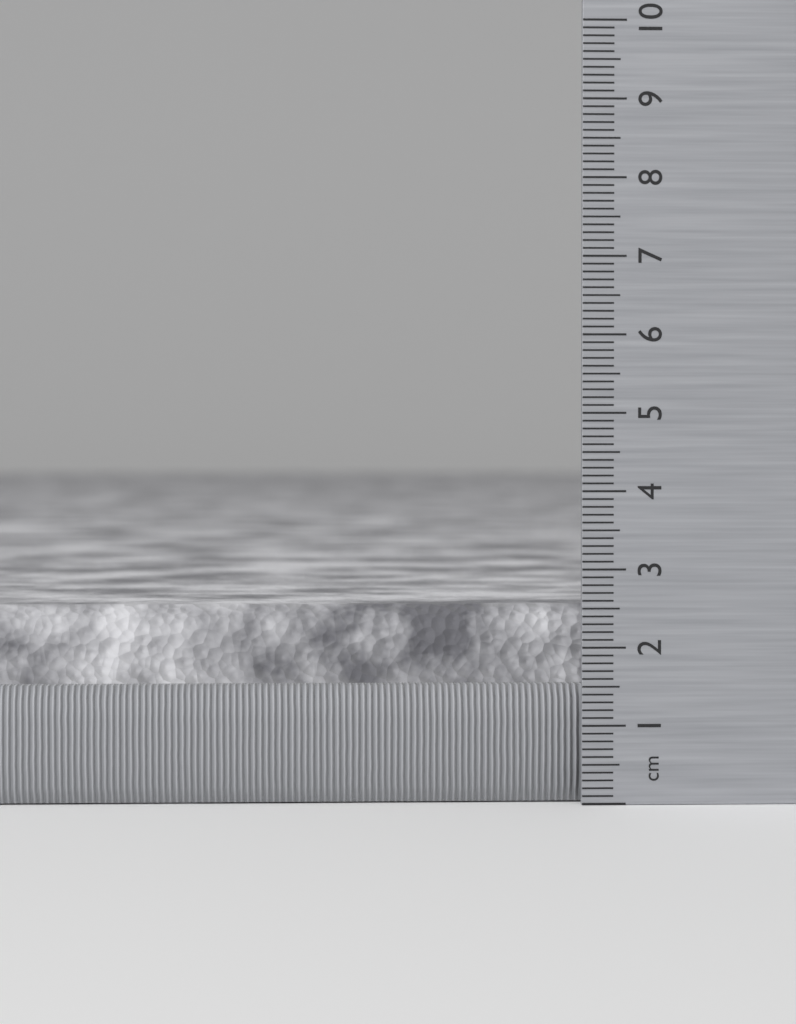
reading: 2.5 cm
